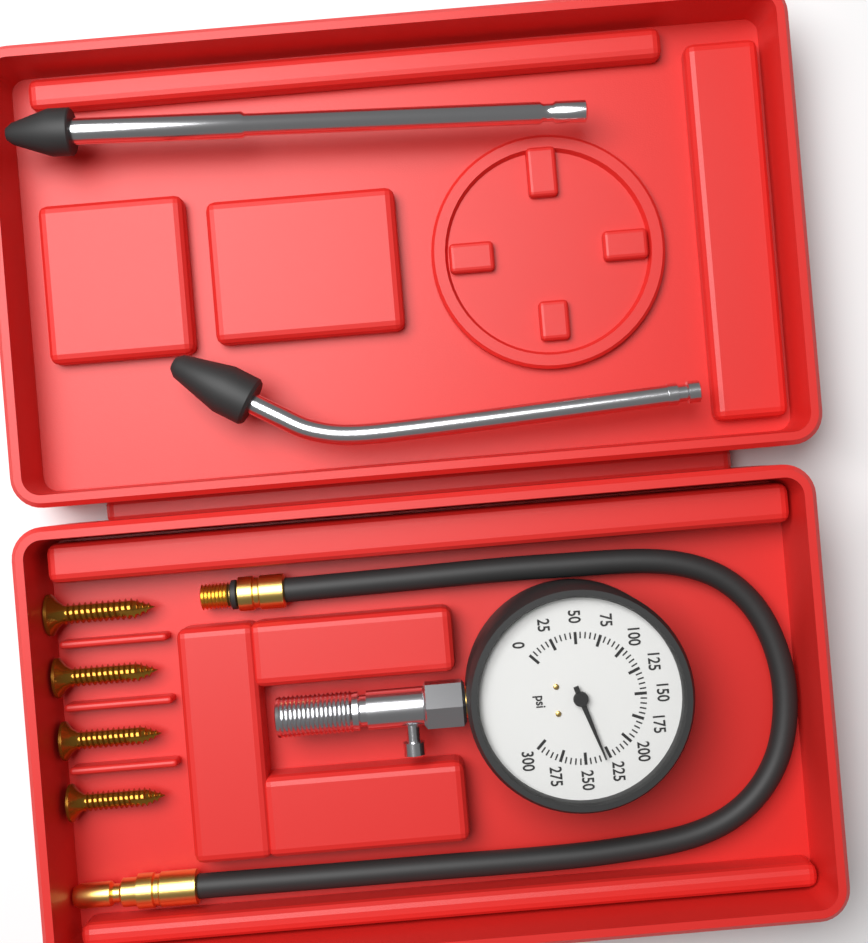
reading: 230 psi
